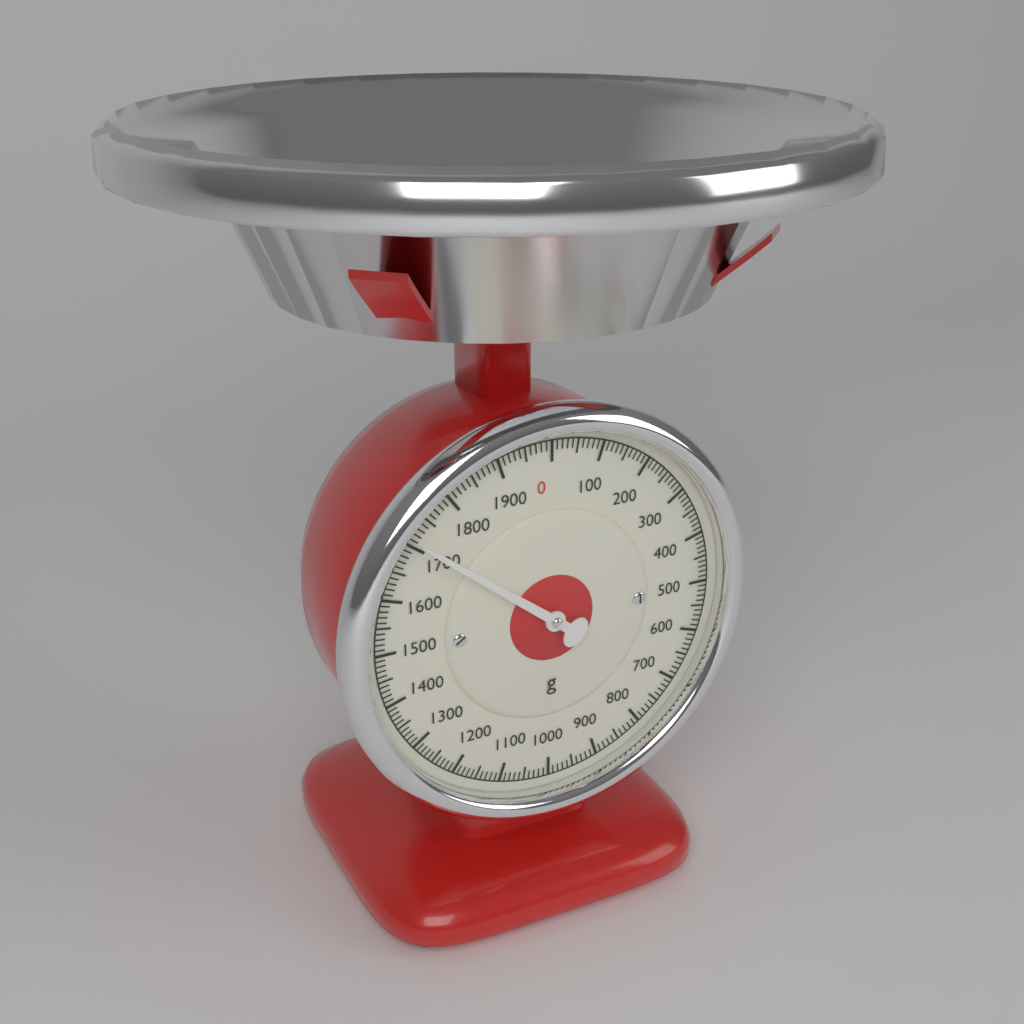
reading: 1710 g
